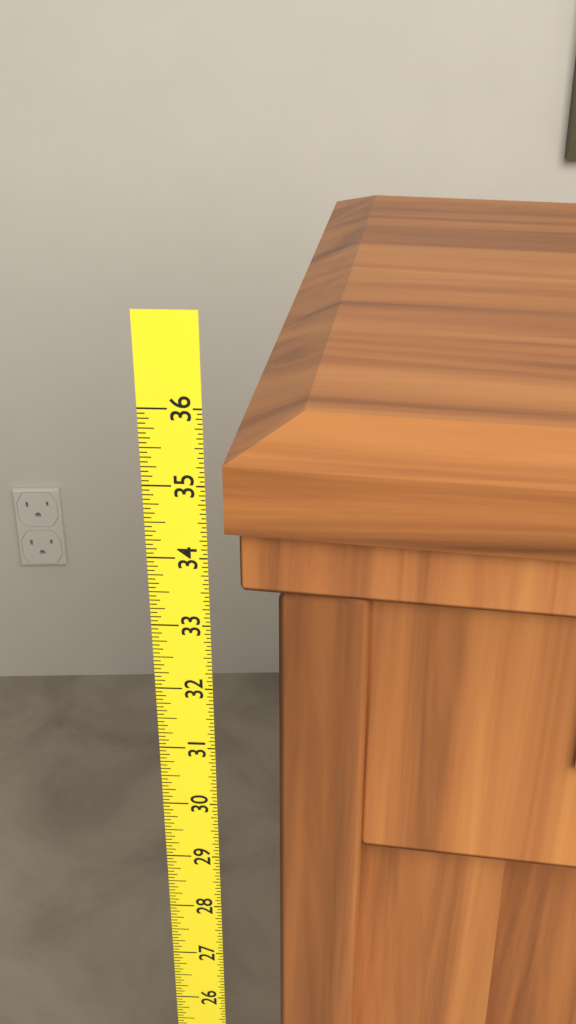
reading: 35.5000 (no unit)
